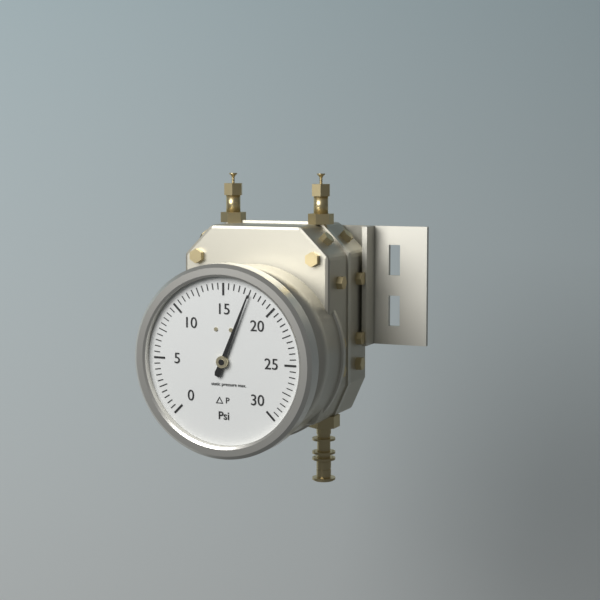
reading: 17.5 psi
